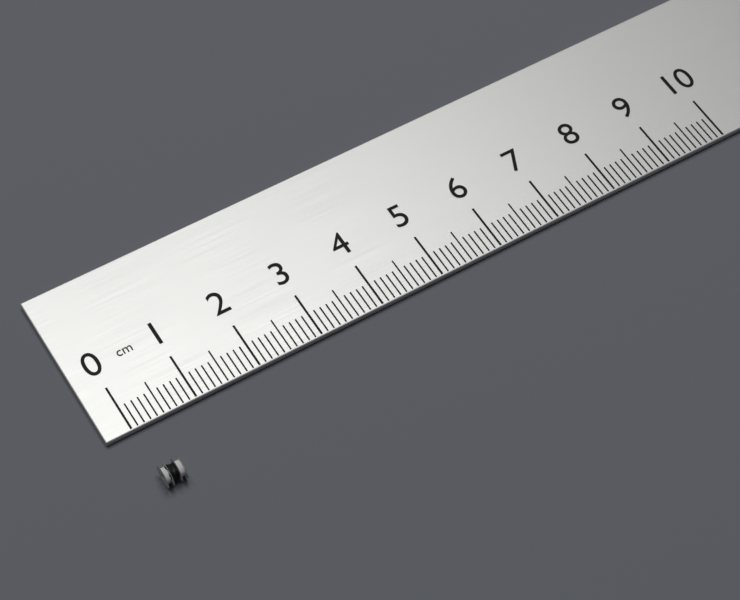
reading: 0.3 cm
